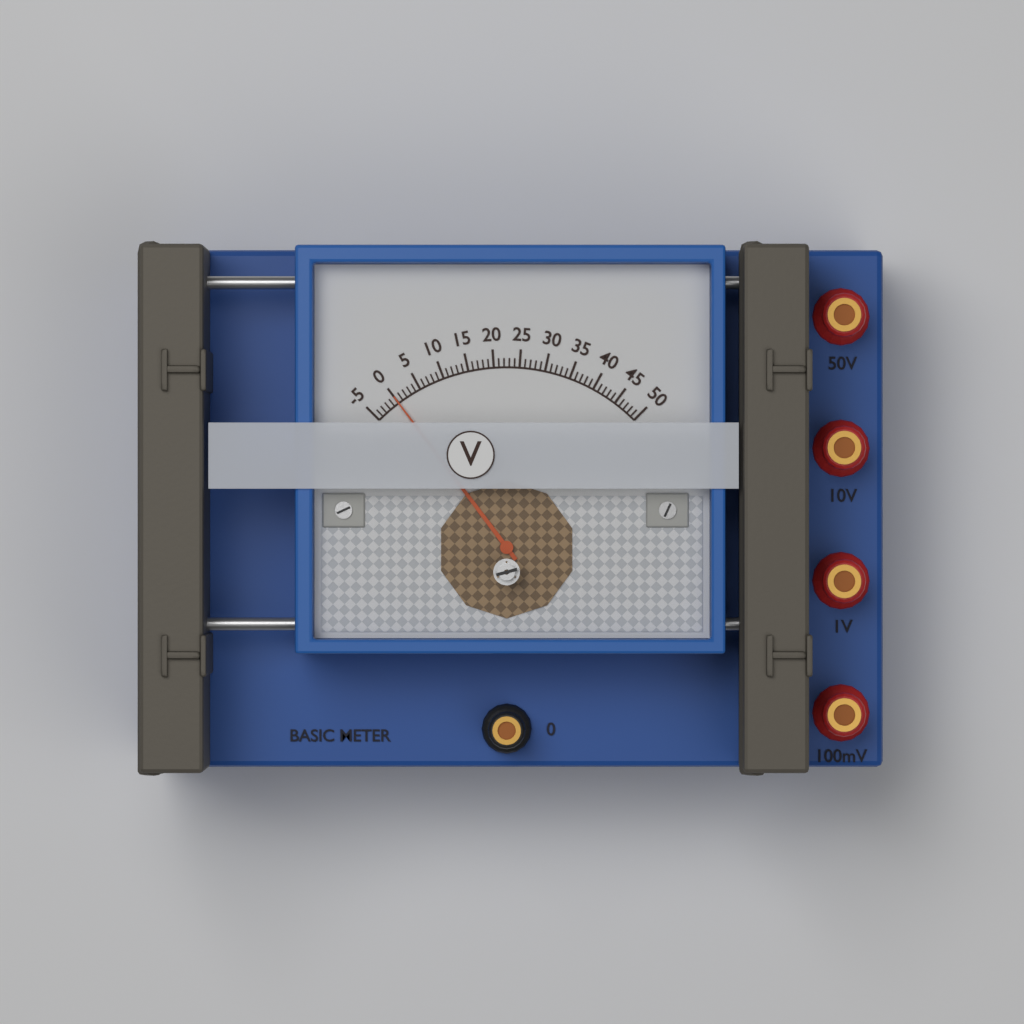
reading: 0 V
